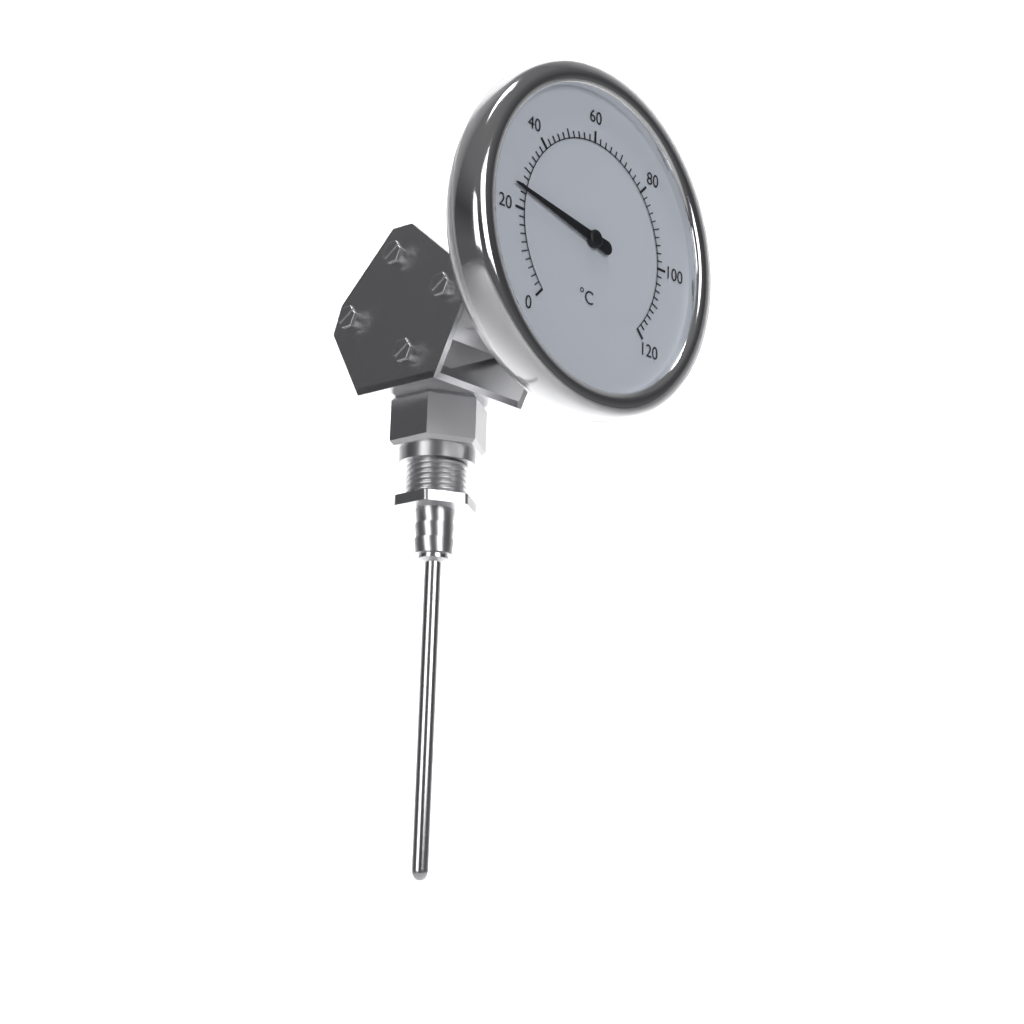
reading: 25 °C
